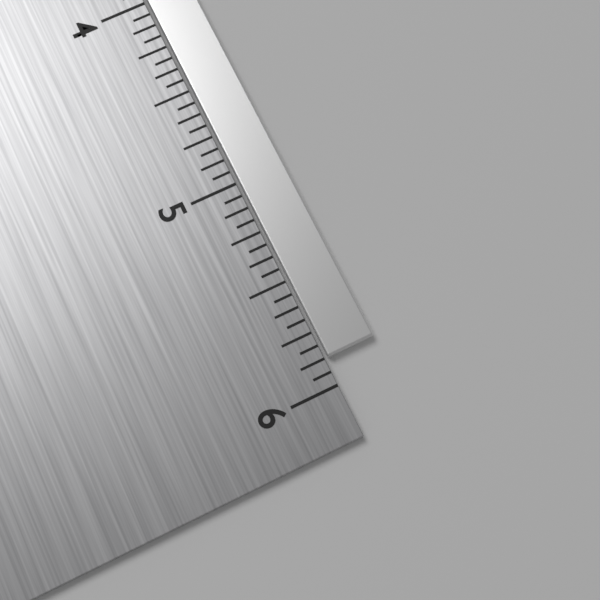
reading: 5.8750 in
